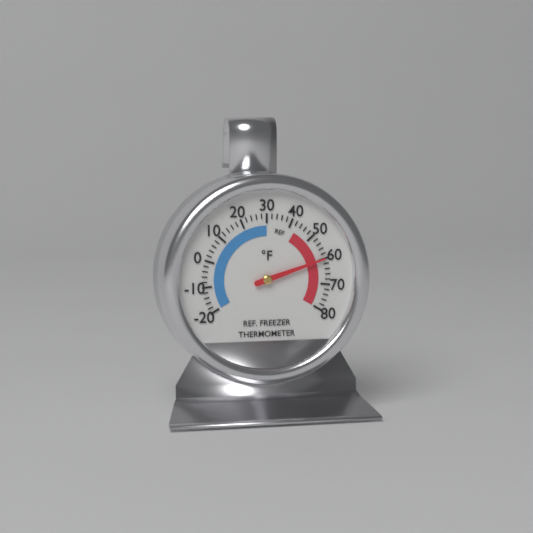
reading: 60 °F
